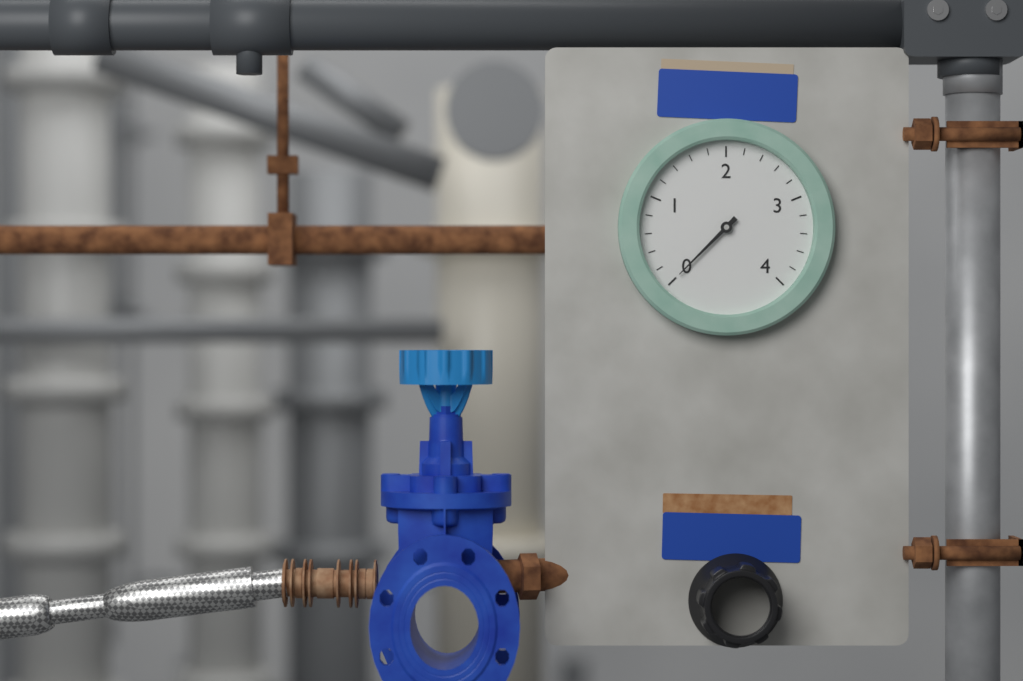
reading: 0.0 (no unit)
